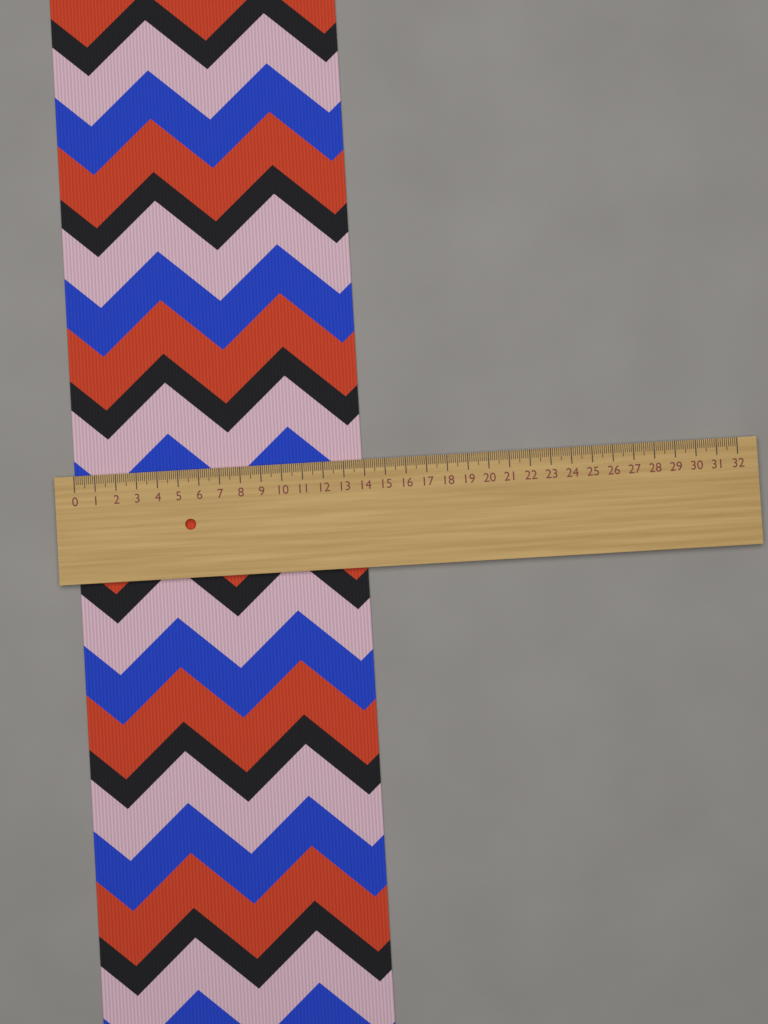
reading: 13.9 (no unit)
